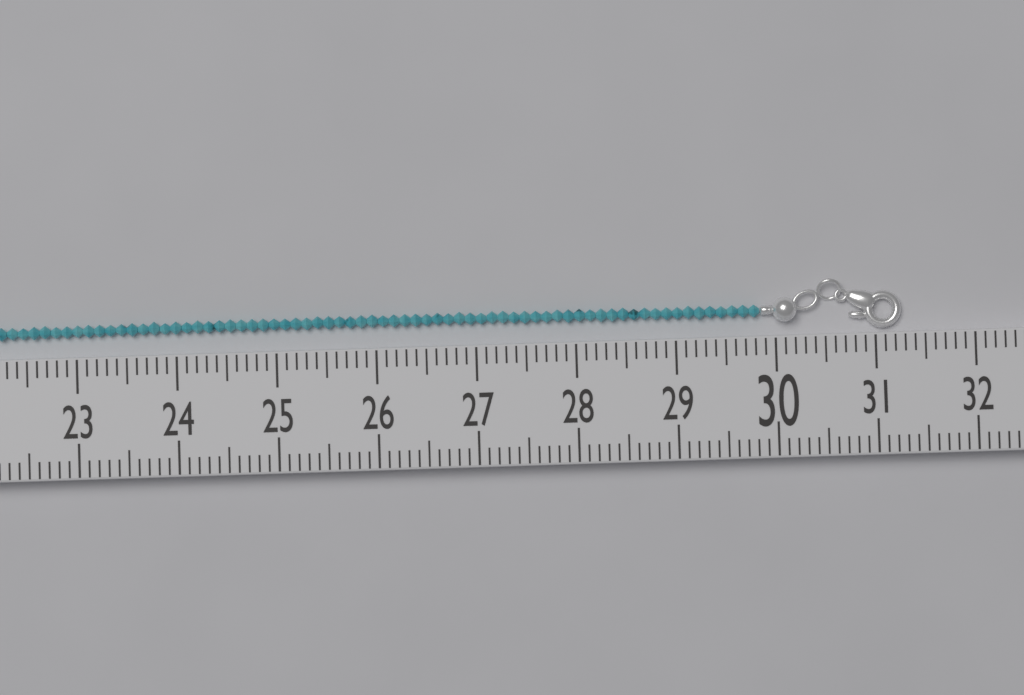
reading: 31.3 (no unit)
